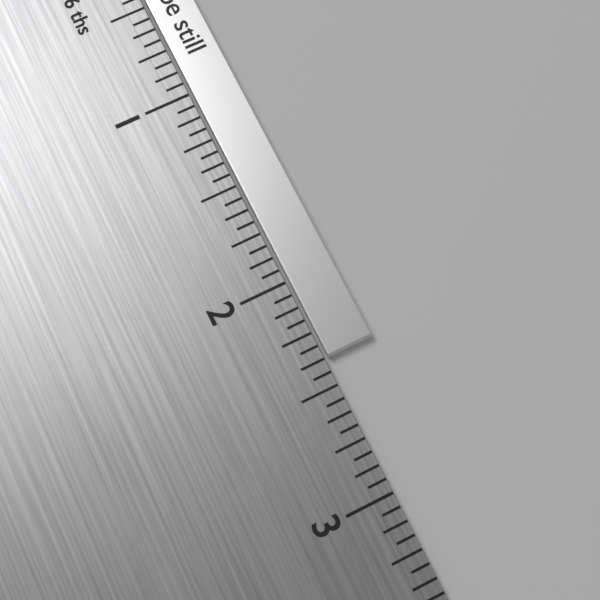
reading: 2.3750 in
